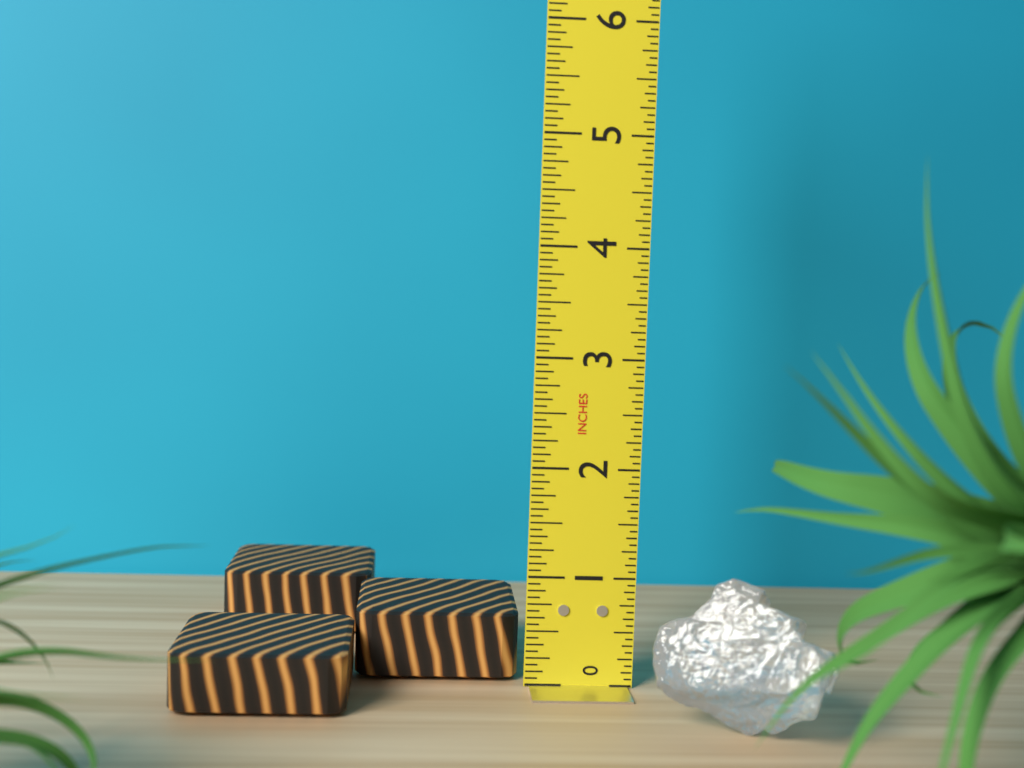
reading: 0.6250 in
